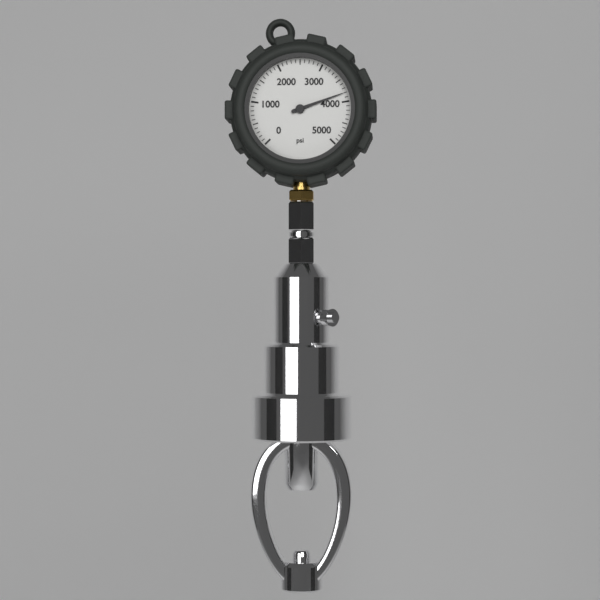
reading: 3800 psi
